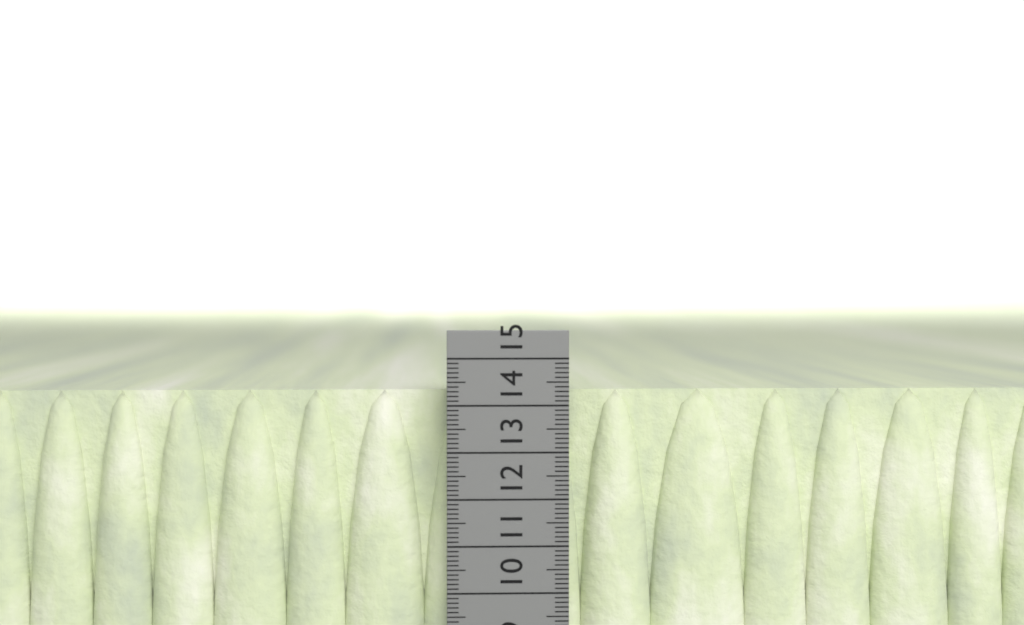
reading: 14.3 cm
